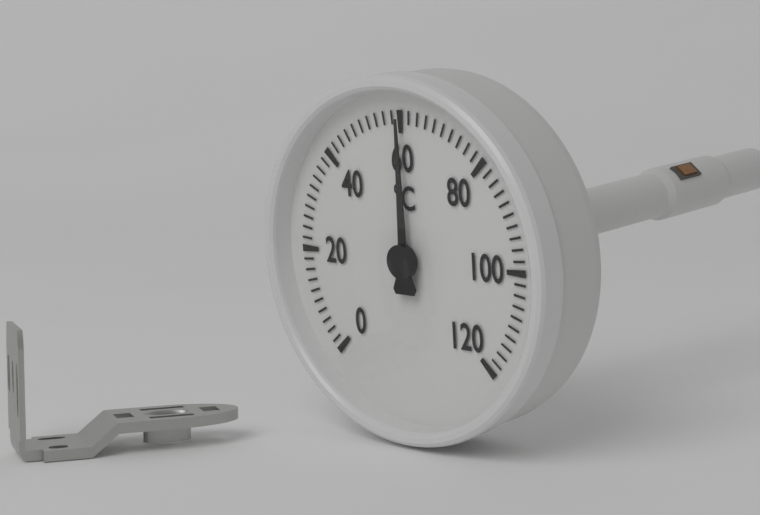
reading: 60 °C
